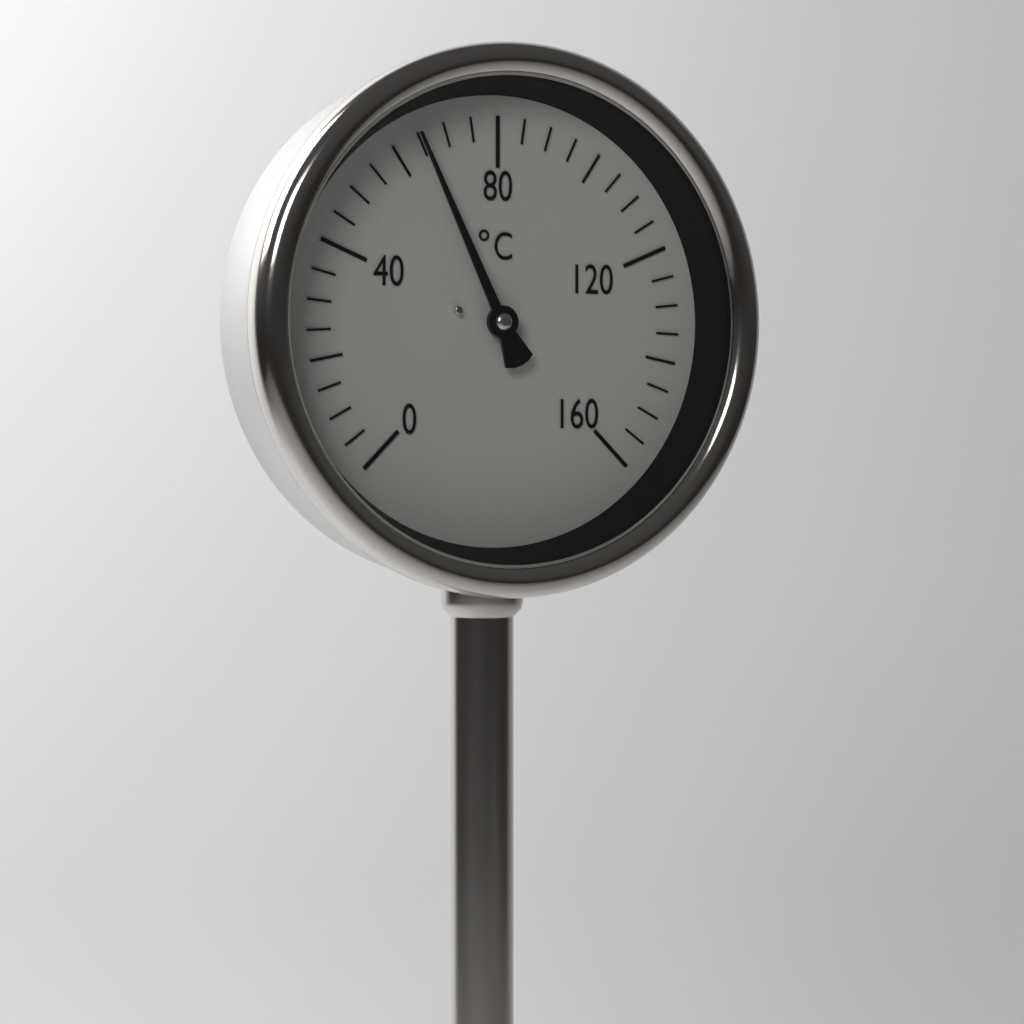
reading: 65 °C
